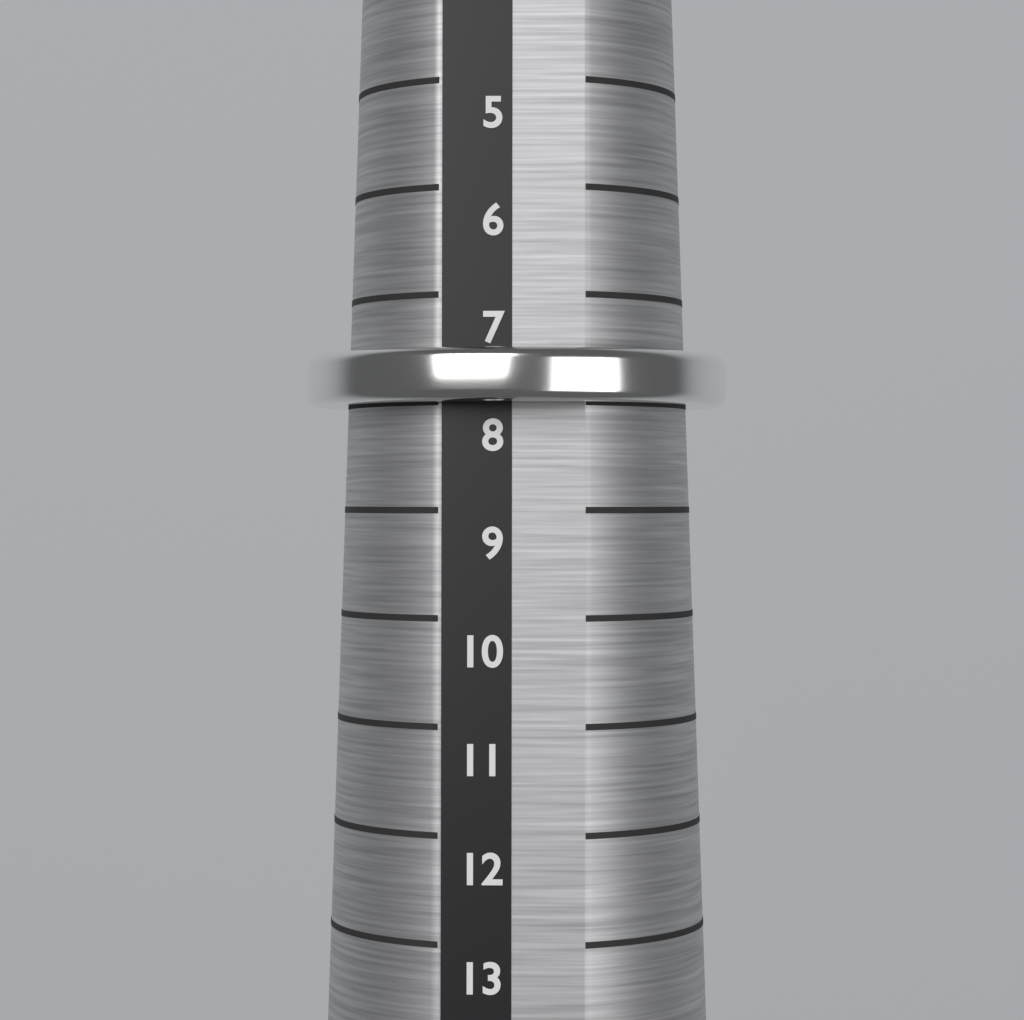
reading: 8 (no unit)
